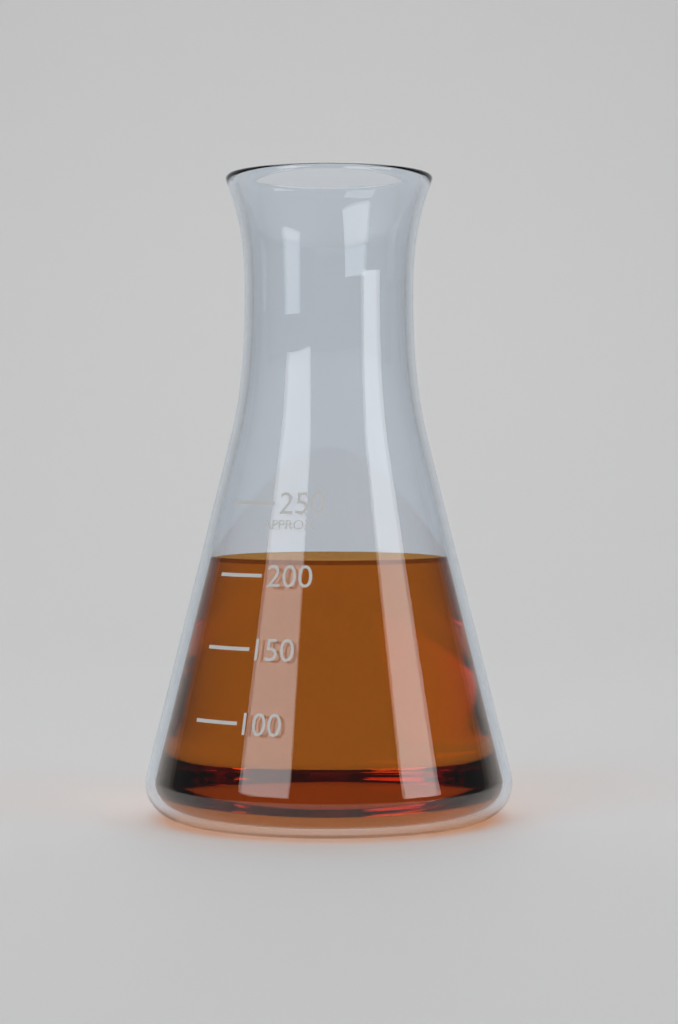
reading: 210 (no unit)
